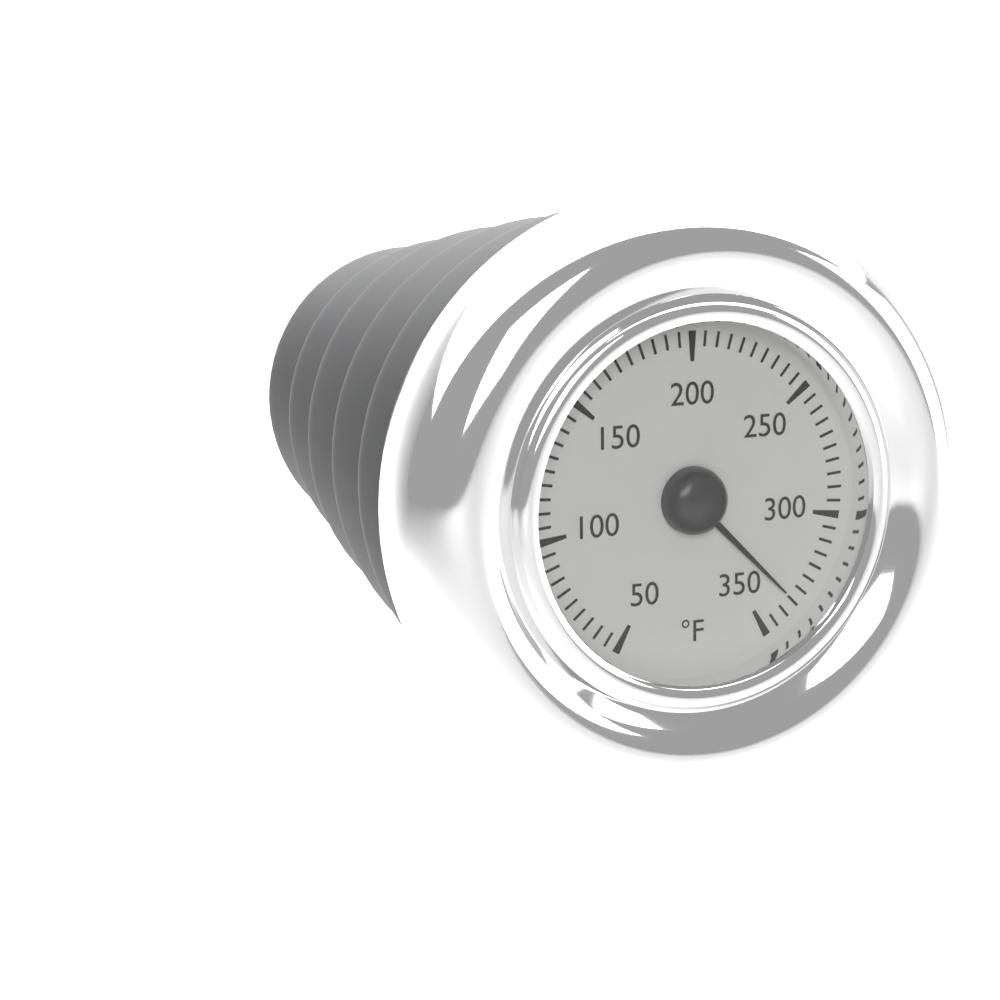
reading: 335 °F
